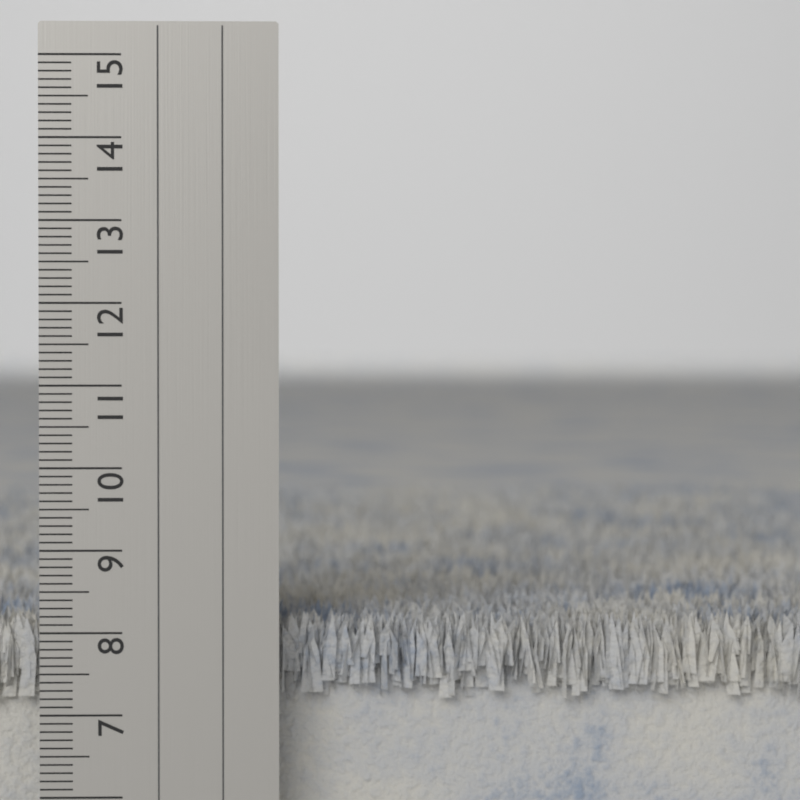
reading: 8.2 cm
